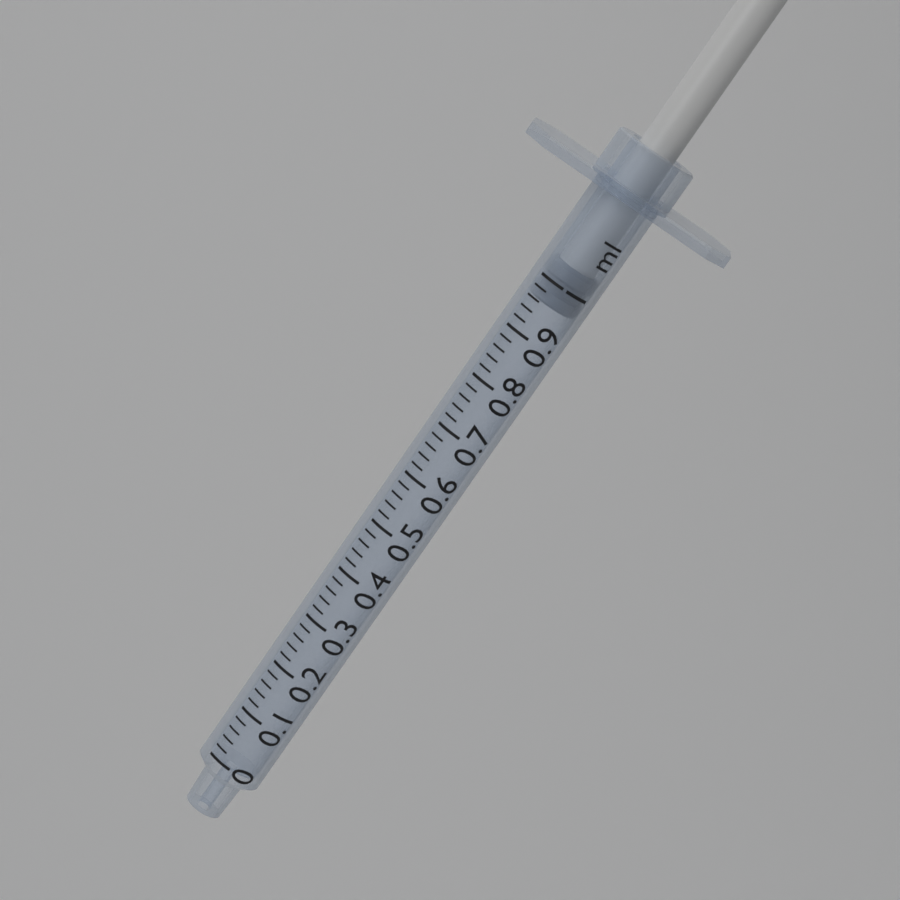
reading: 0.96 ml
